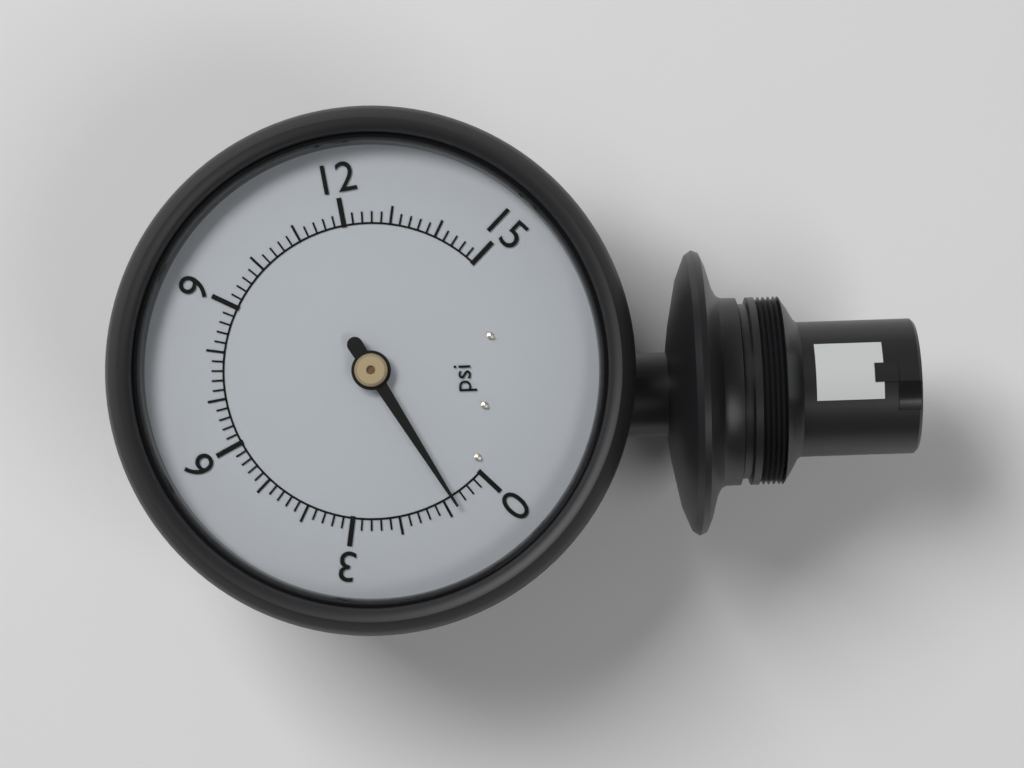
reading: 0.8 psi
